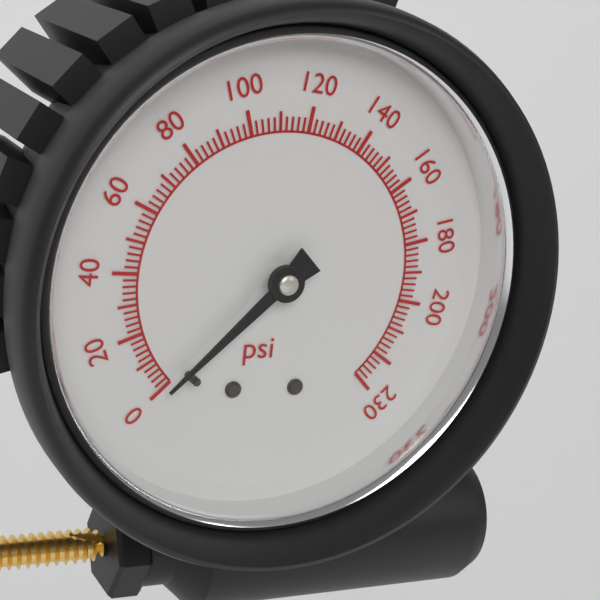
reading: 0 psi
